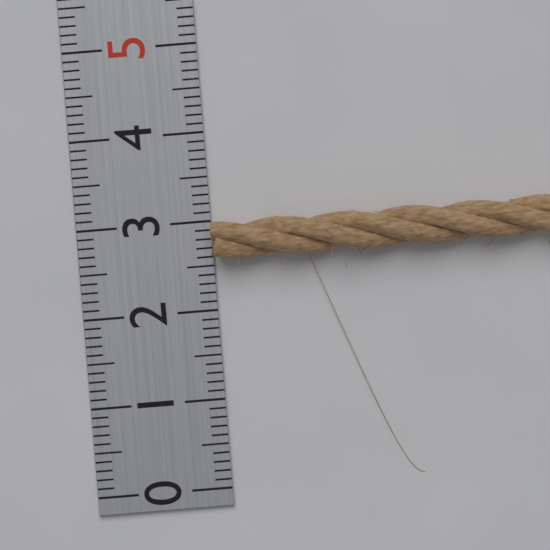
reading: 3.0 (no unit)
